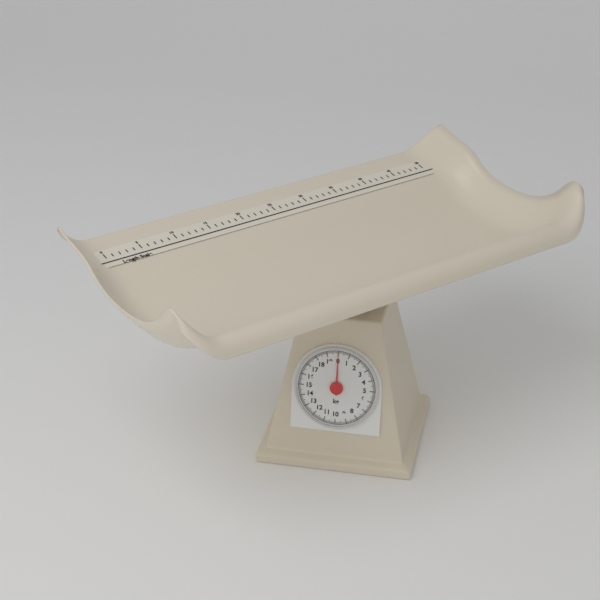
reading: 0.0 kg
